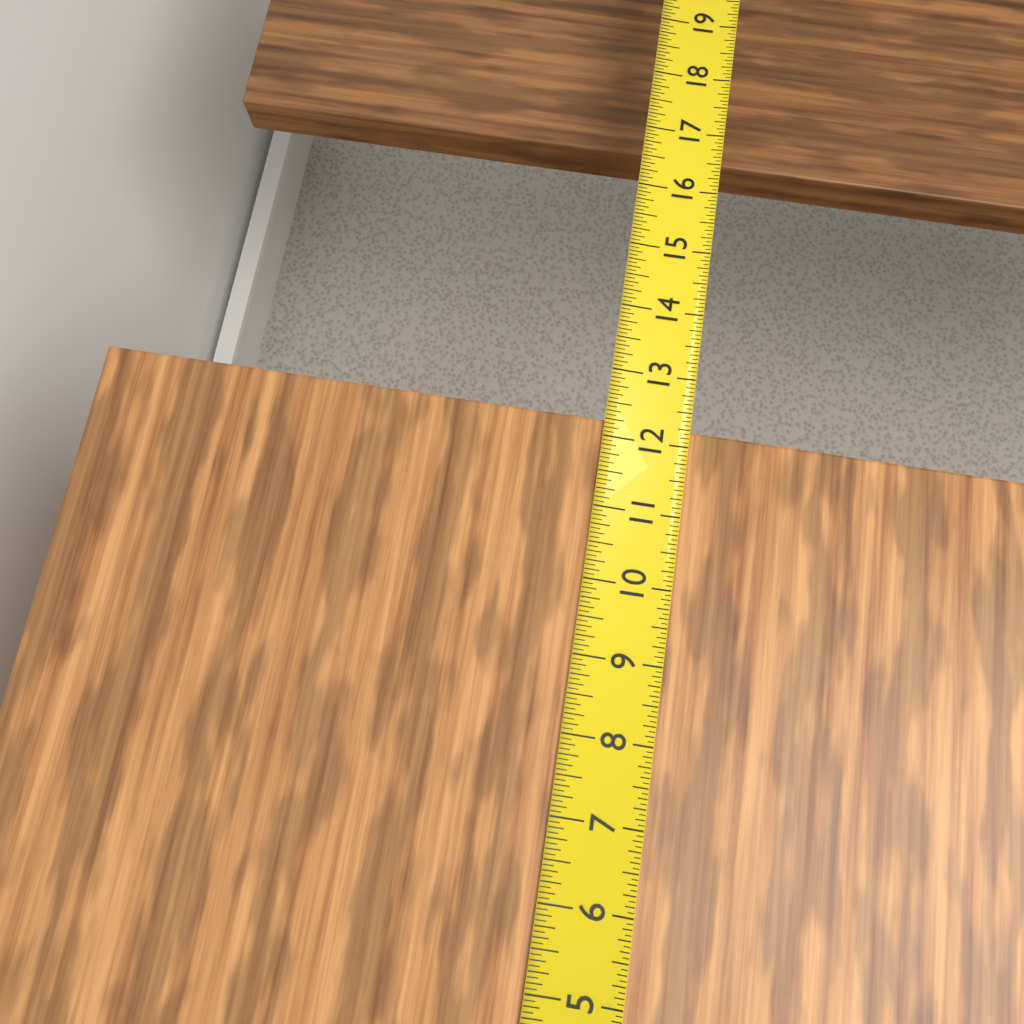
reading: 12.2500 in
